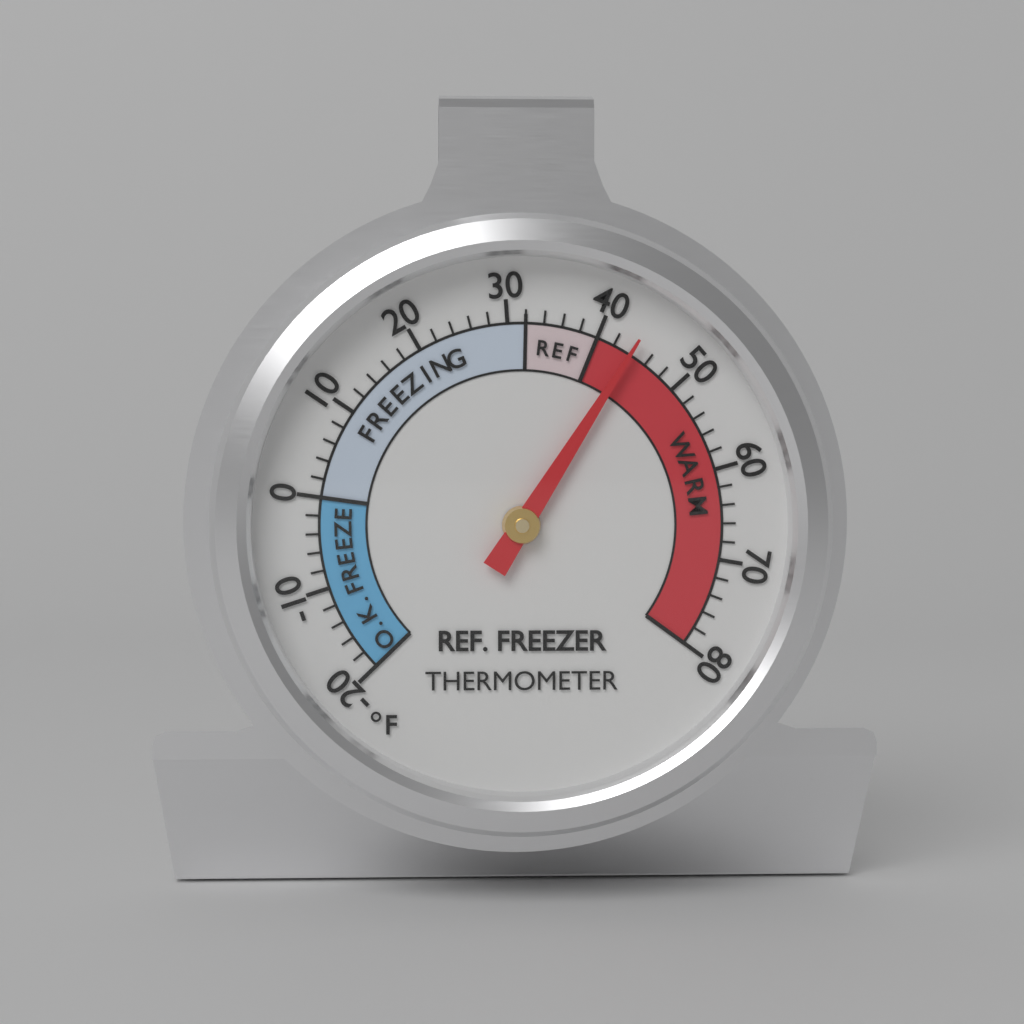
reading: 44 °F
